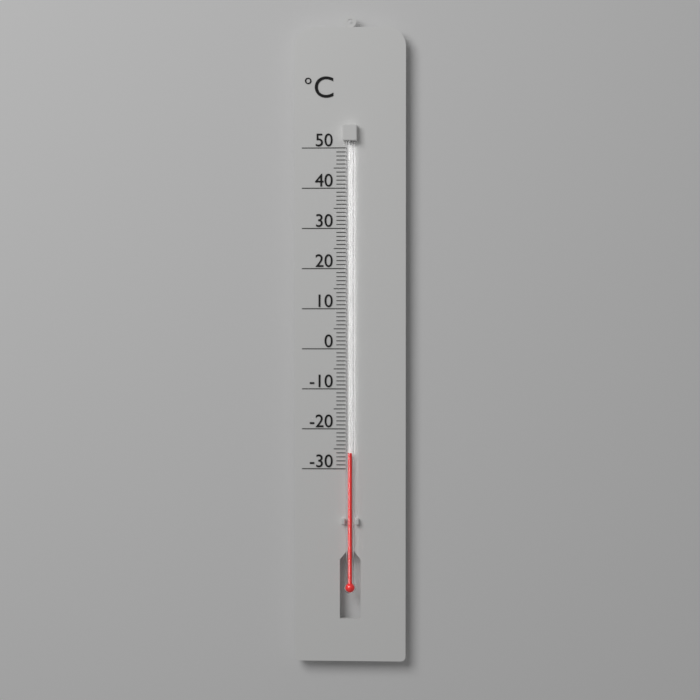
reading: -26 °C
